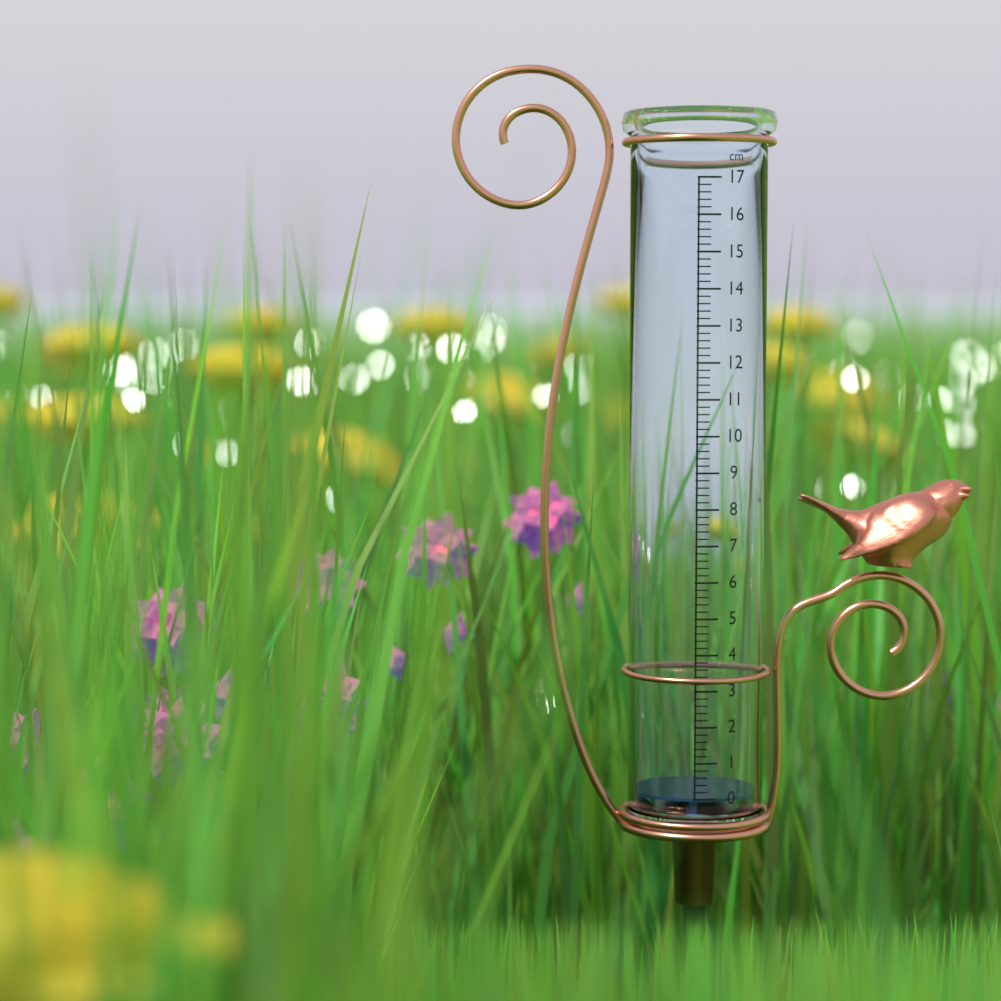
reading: 0.0 cm
